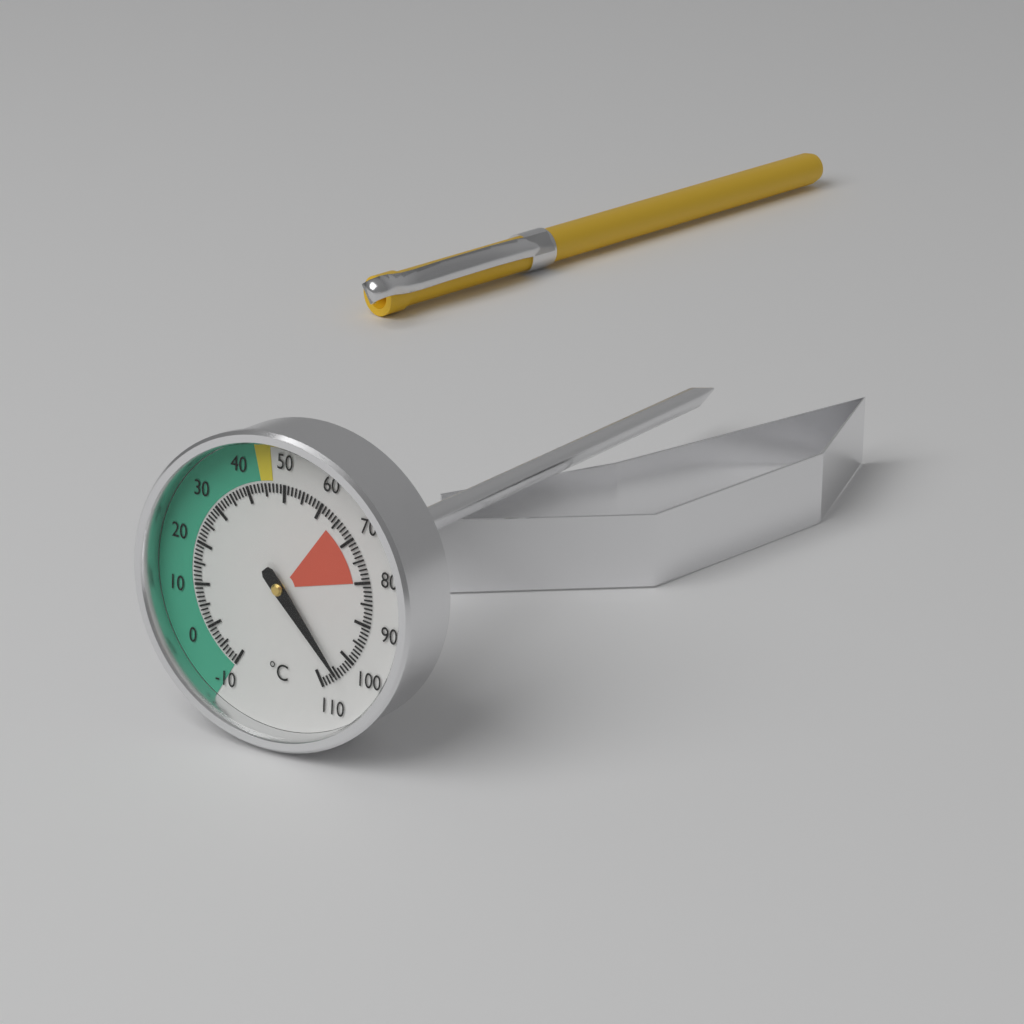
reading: 105 °C
